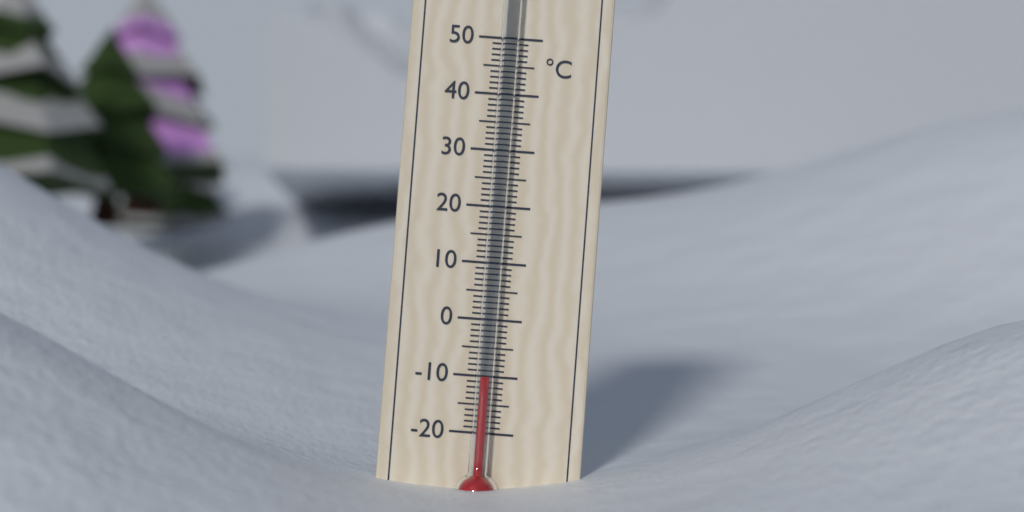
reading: -10 °C
